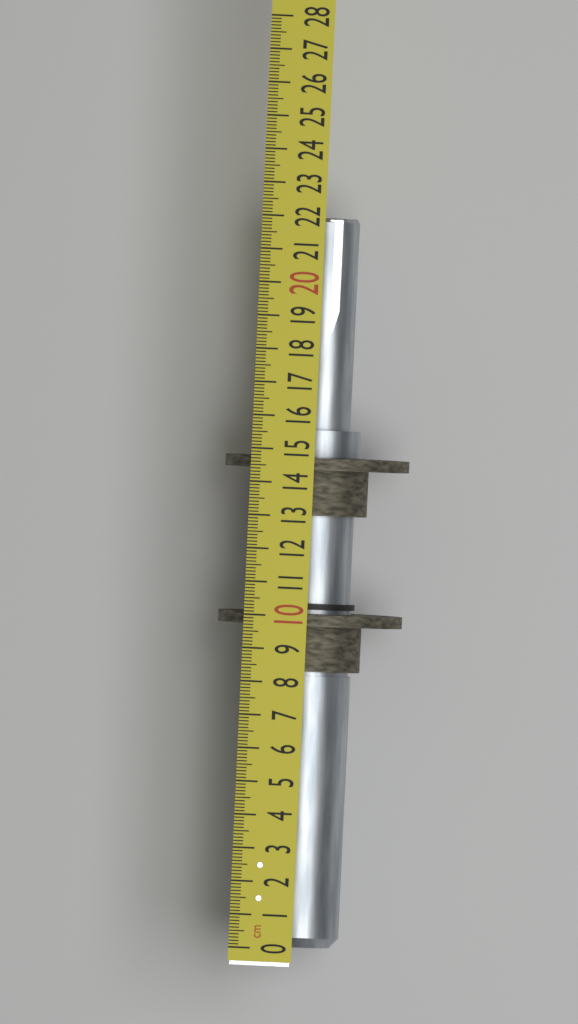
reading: 22.0 cm
